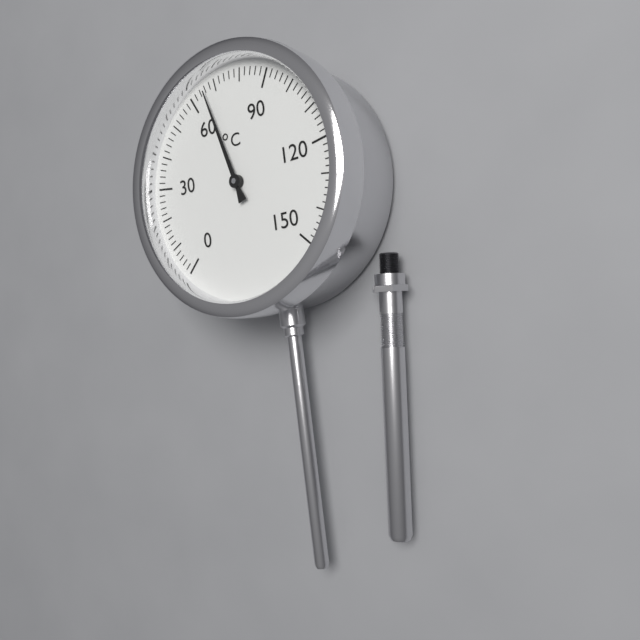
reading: 66 °C
